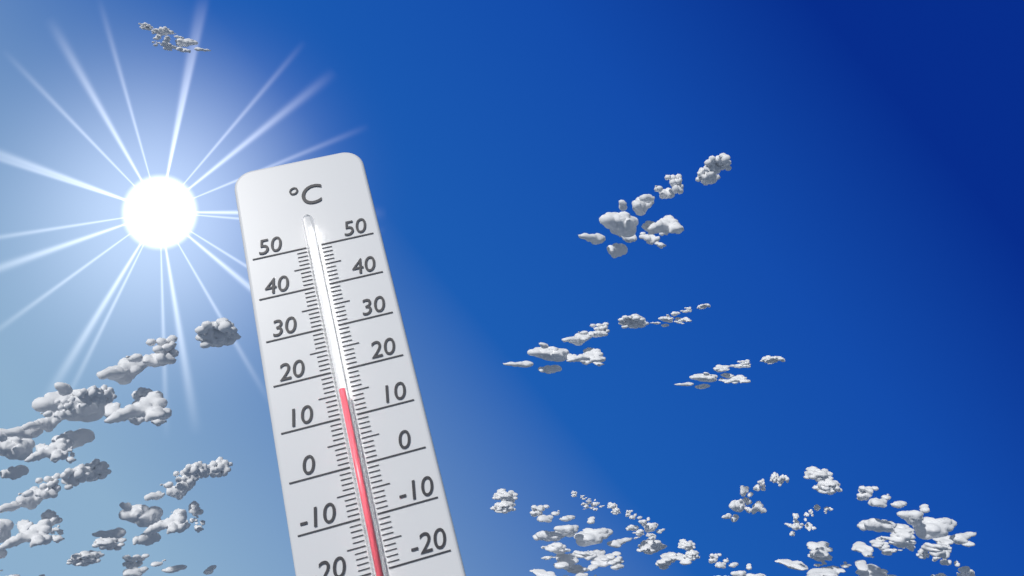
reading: 15 °C
